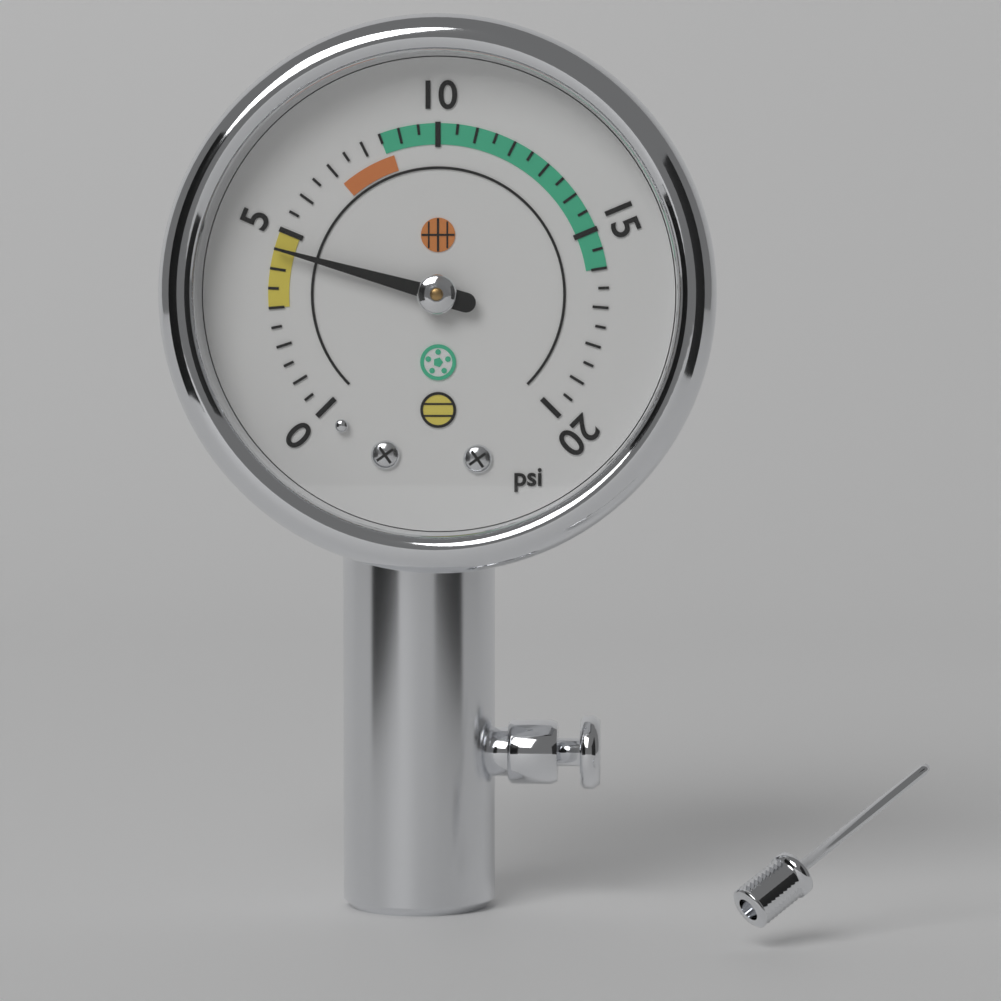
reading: 4.5 psi
